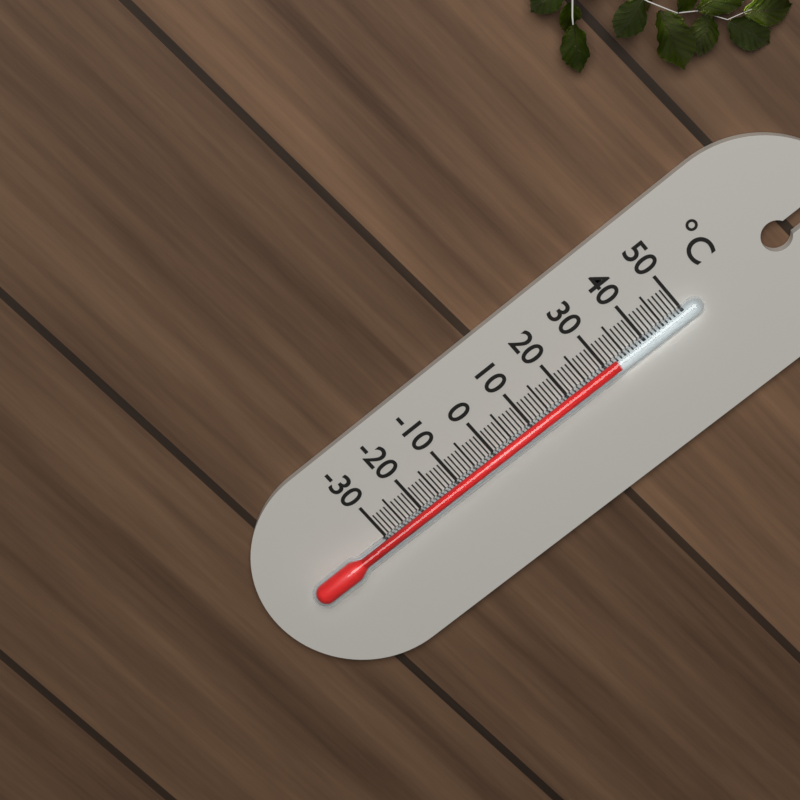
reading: 33 °C
